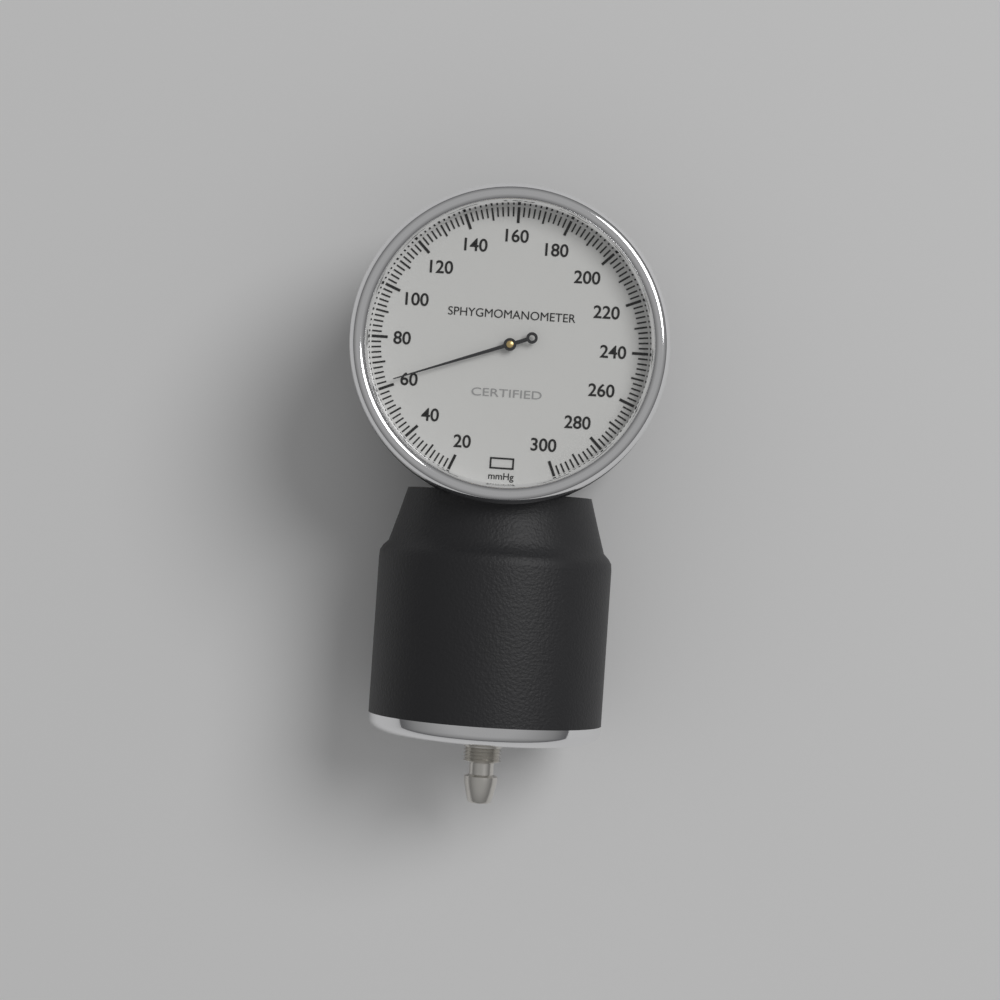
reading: 62 mmHg
